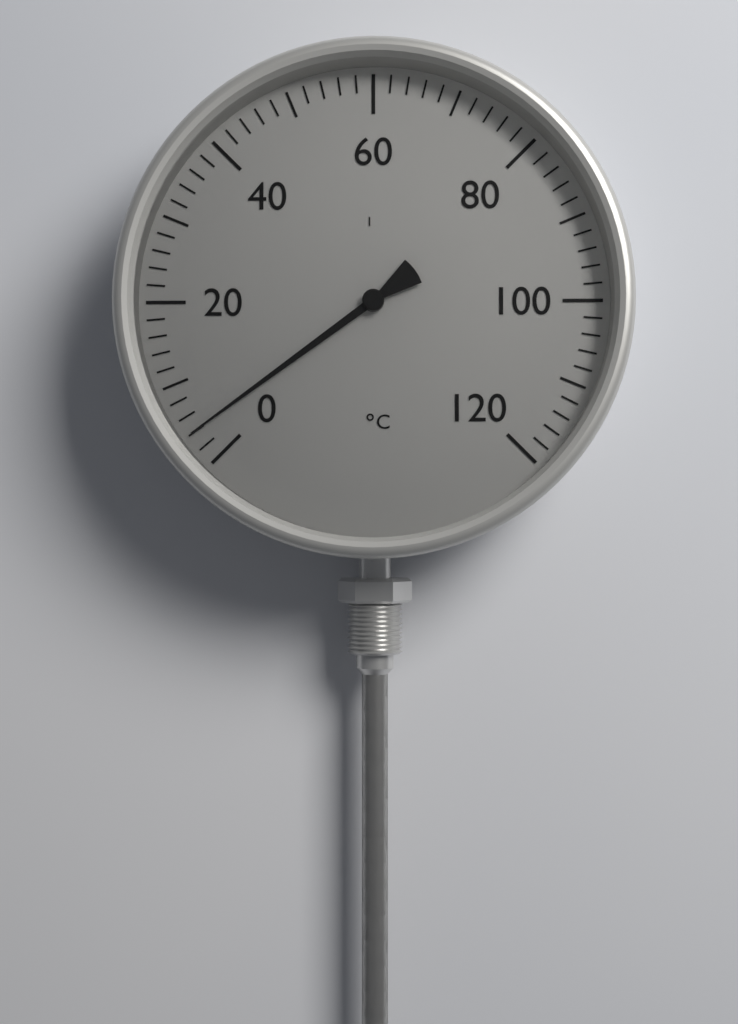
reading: 4 °C
